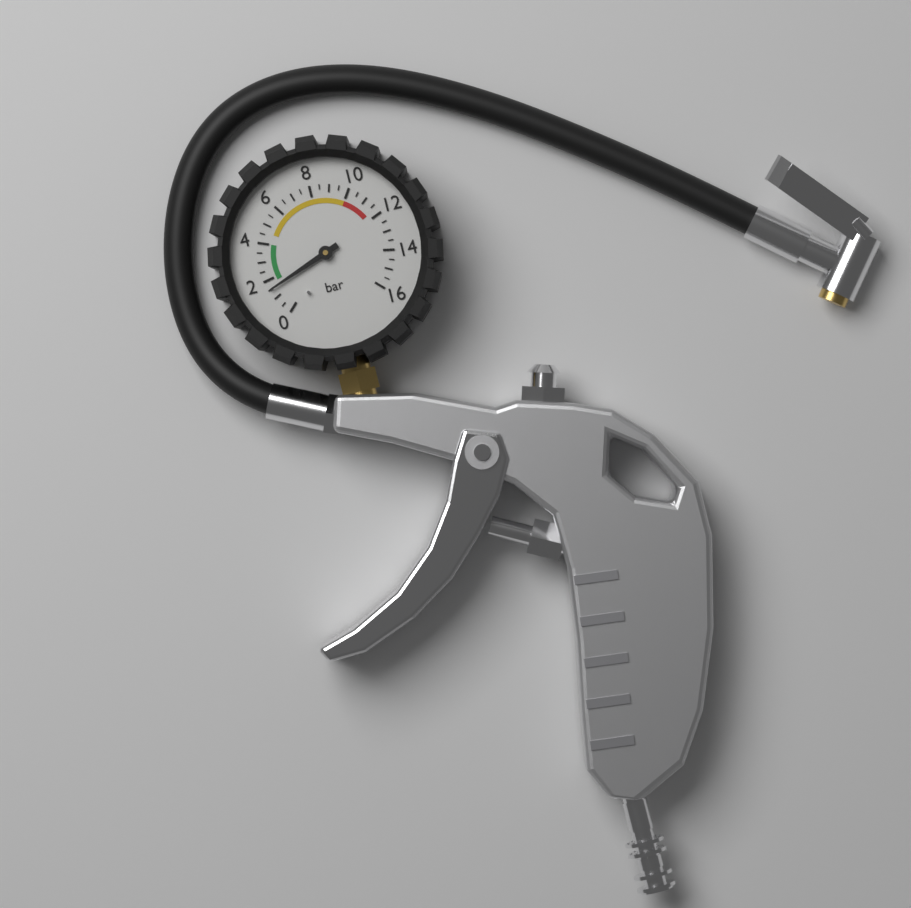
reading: 1.5 bar
